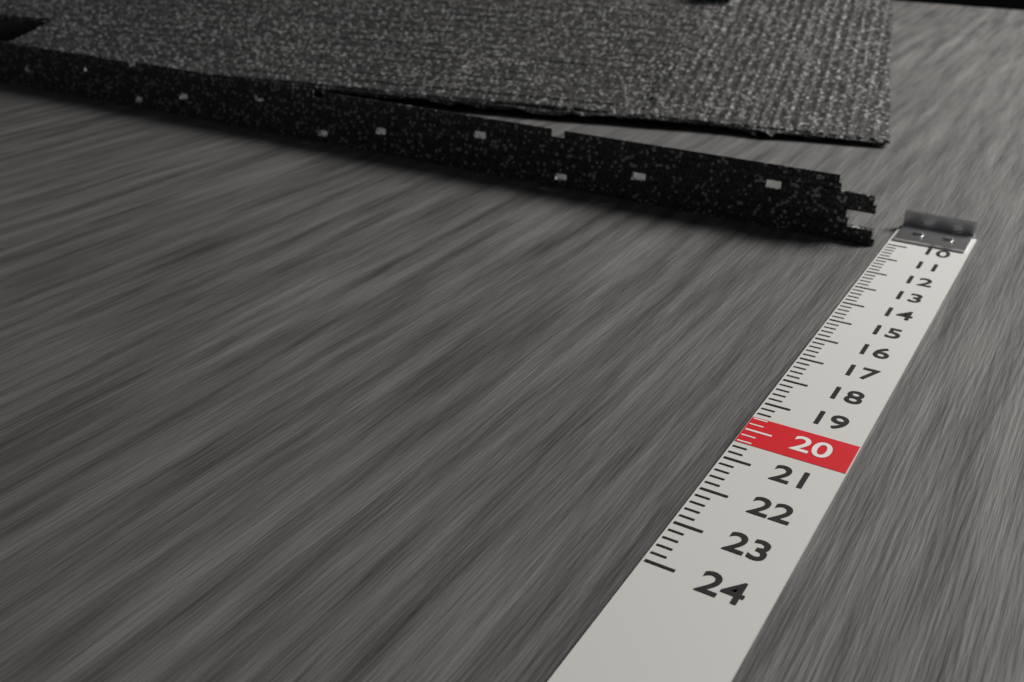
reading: 10.2 (no unit)
